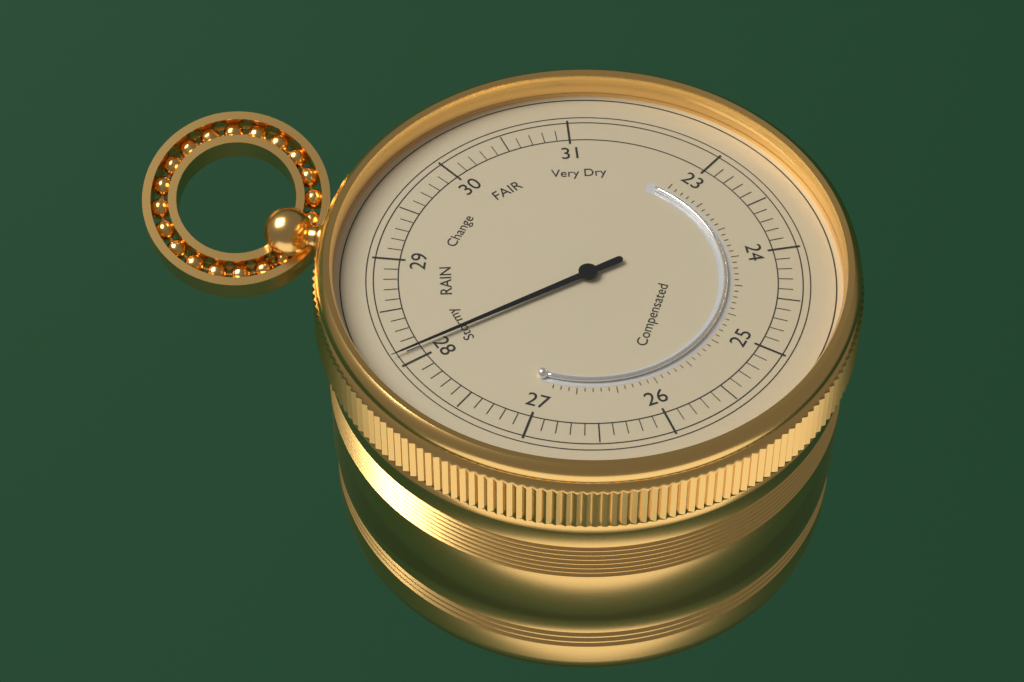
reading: 28.1 (no unit)
